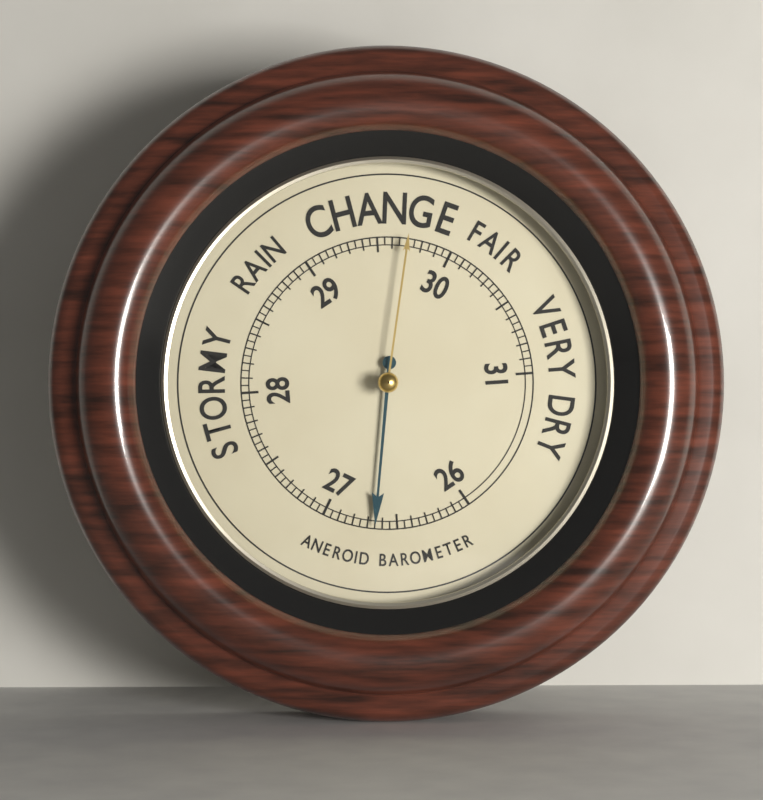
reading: 26.65 (no unit)
